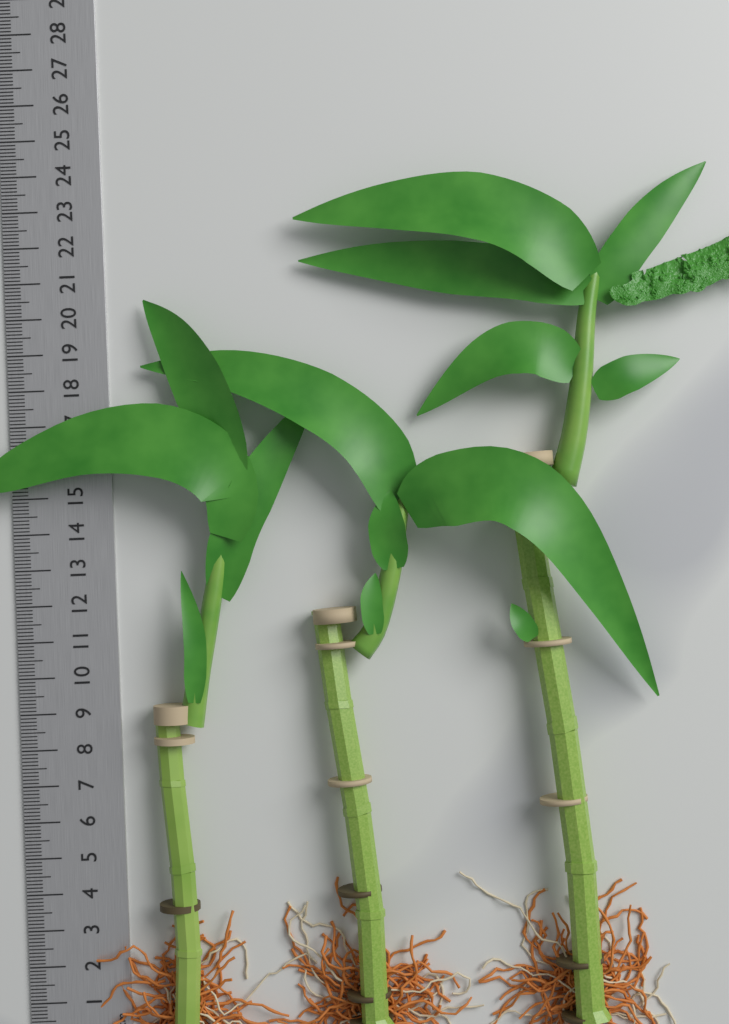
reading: 20.4 cm
